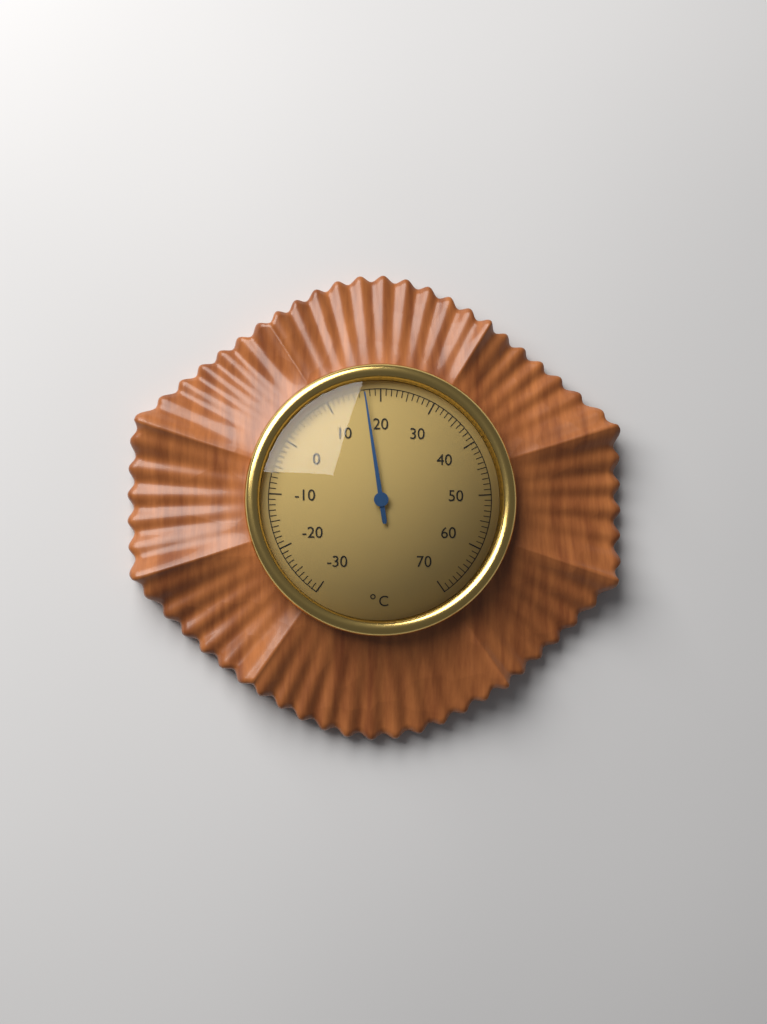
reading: 17 °C
